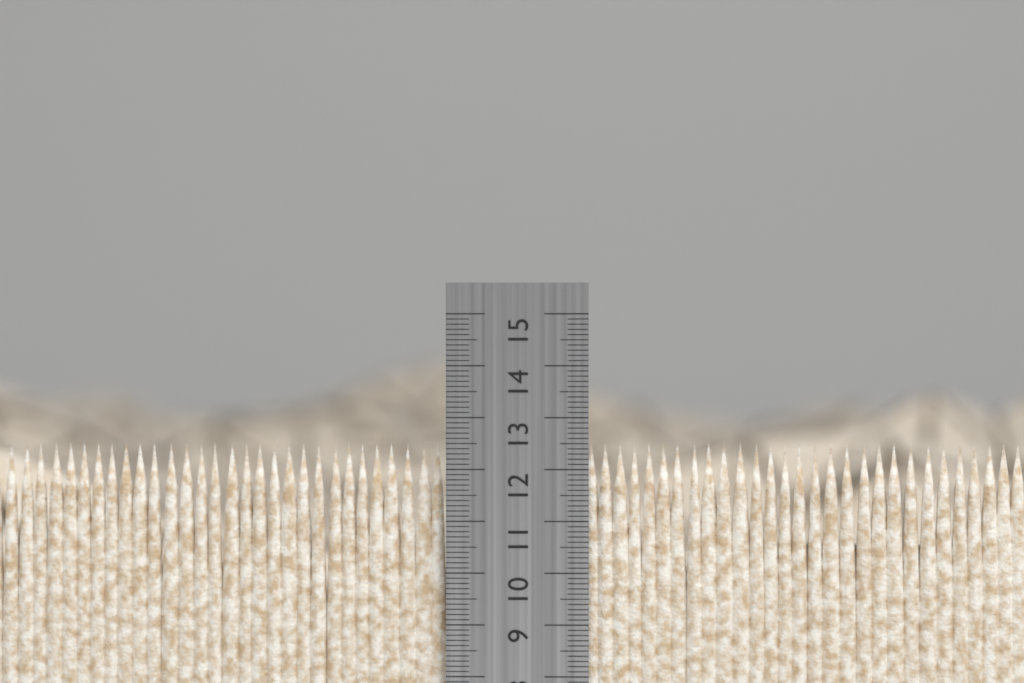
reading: 12.5 cm
